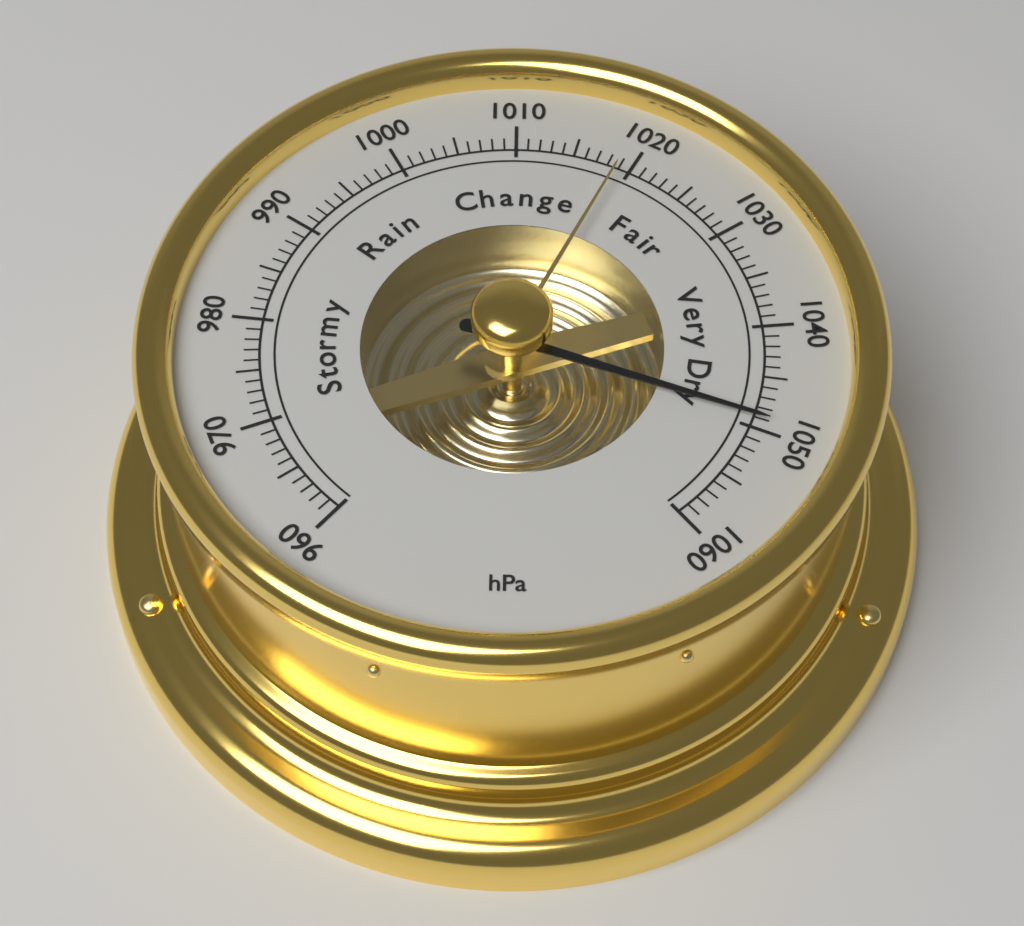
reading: 1049 hPa
